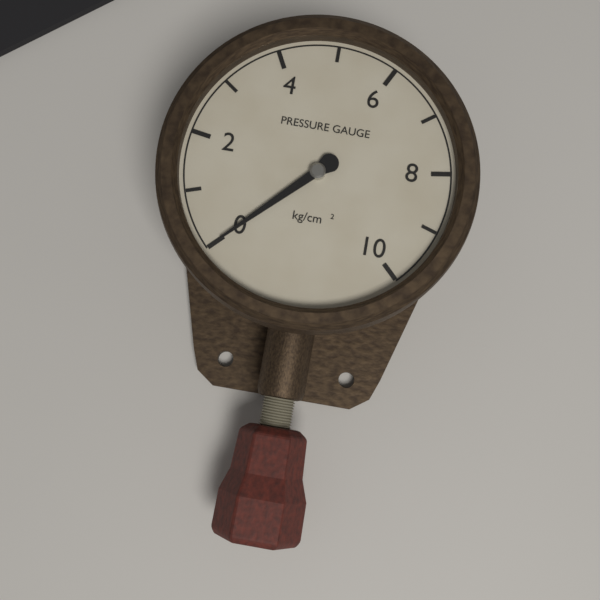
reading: 0 kg/cm²
